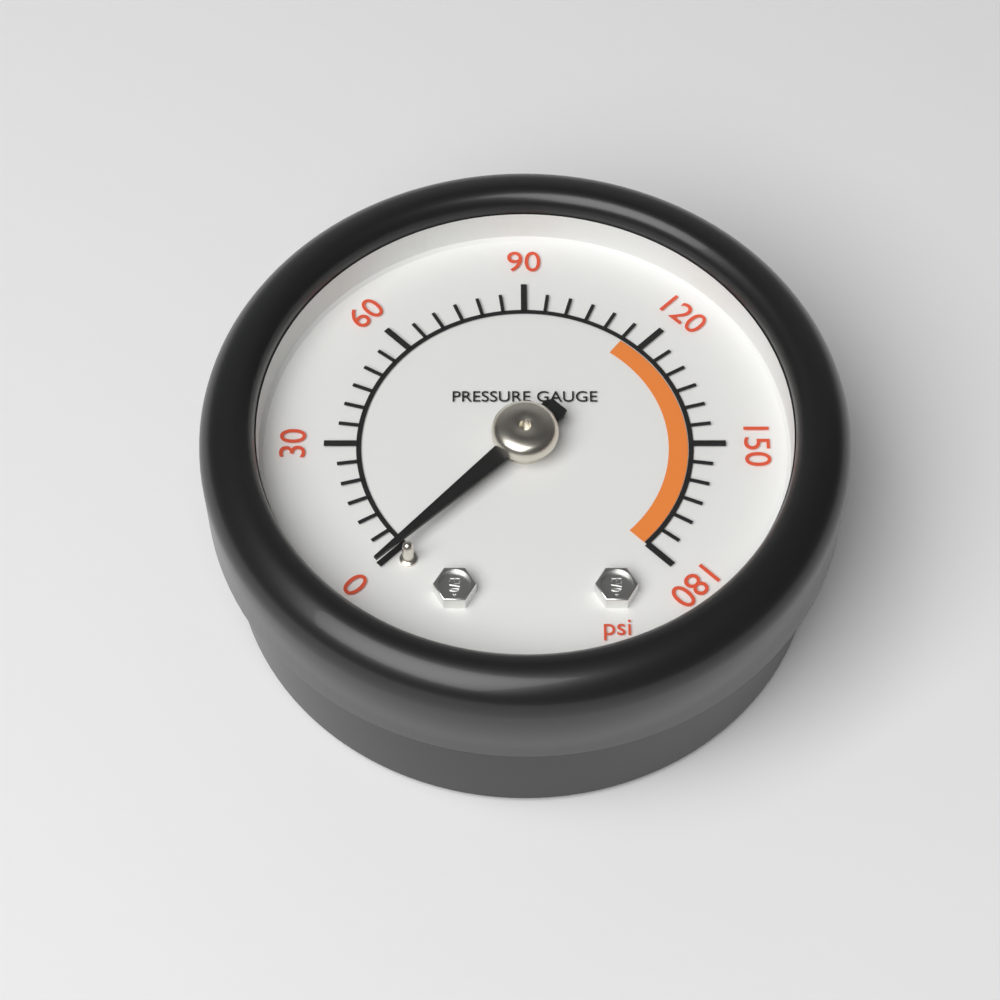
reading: 0 psi
